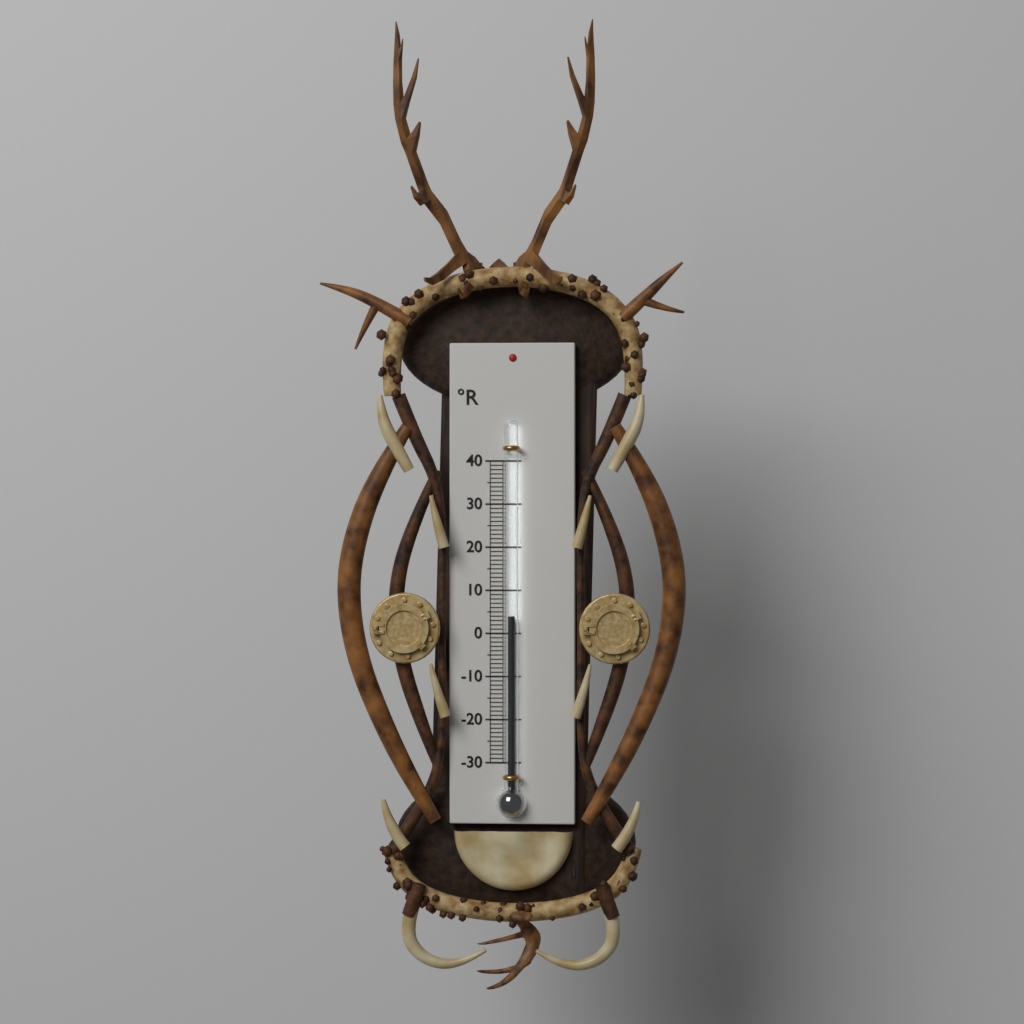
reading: 4 °R
